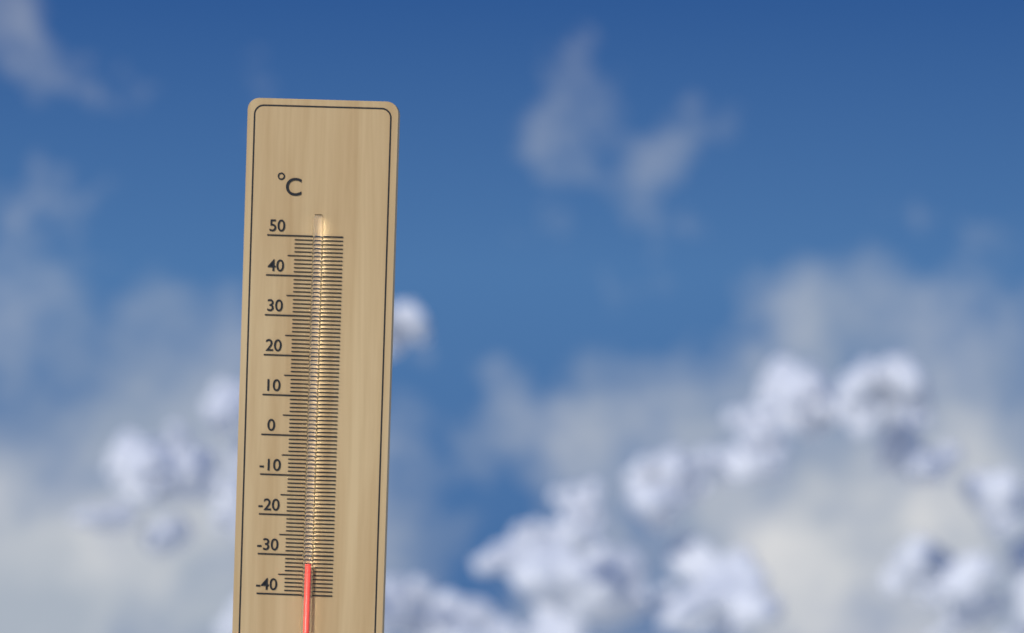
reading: -32 °C
